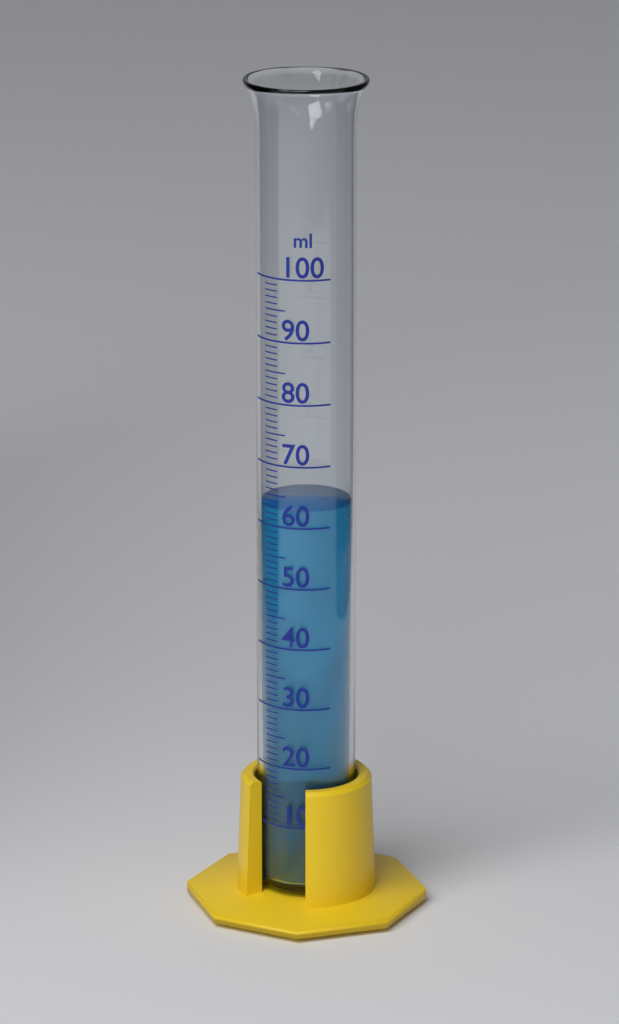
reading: 63 ml
